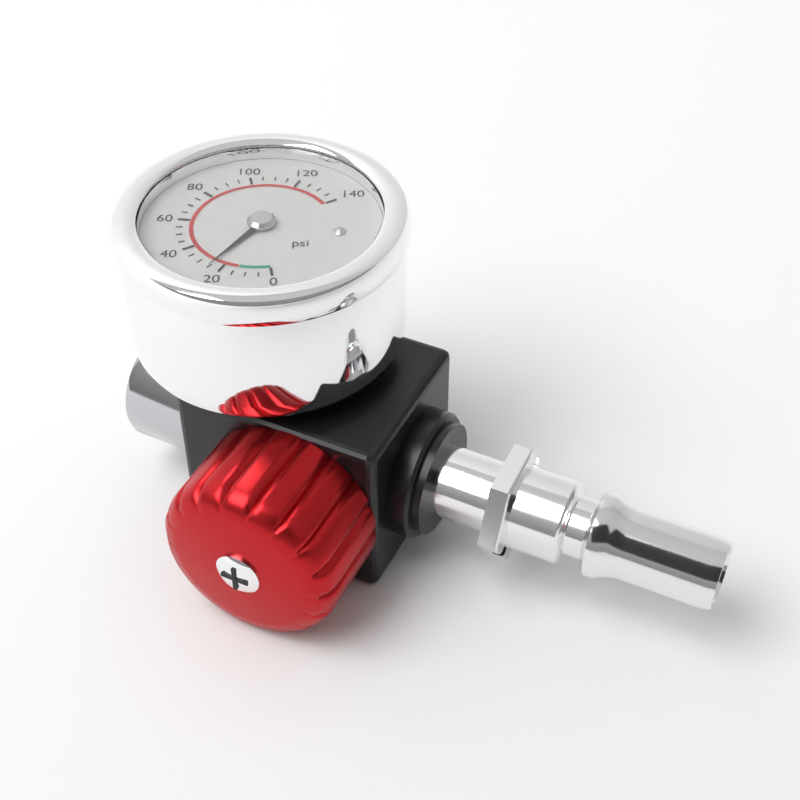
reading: 25 psi
